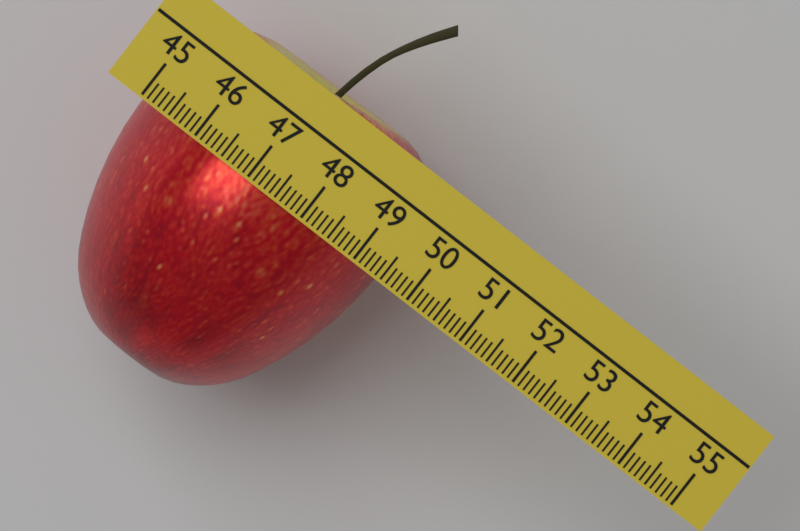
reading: 49.5 (no unit)
